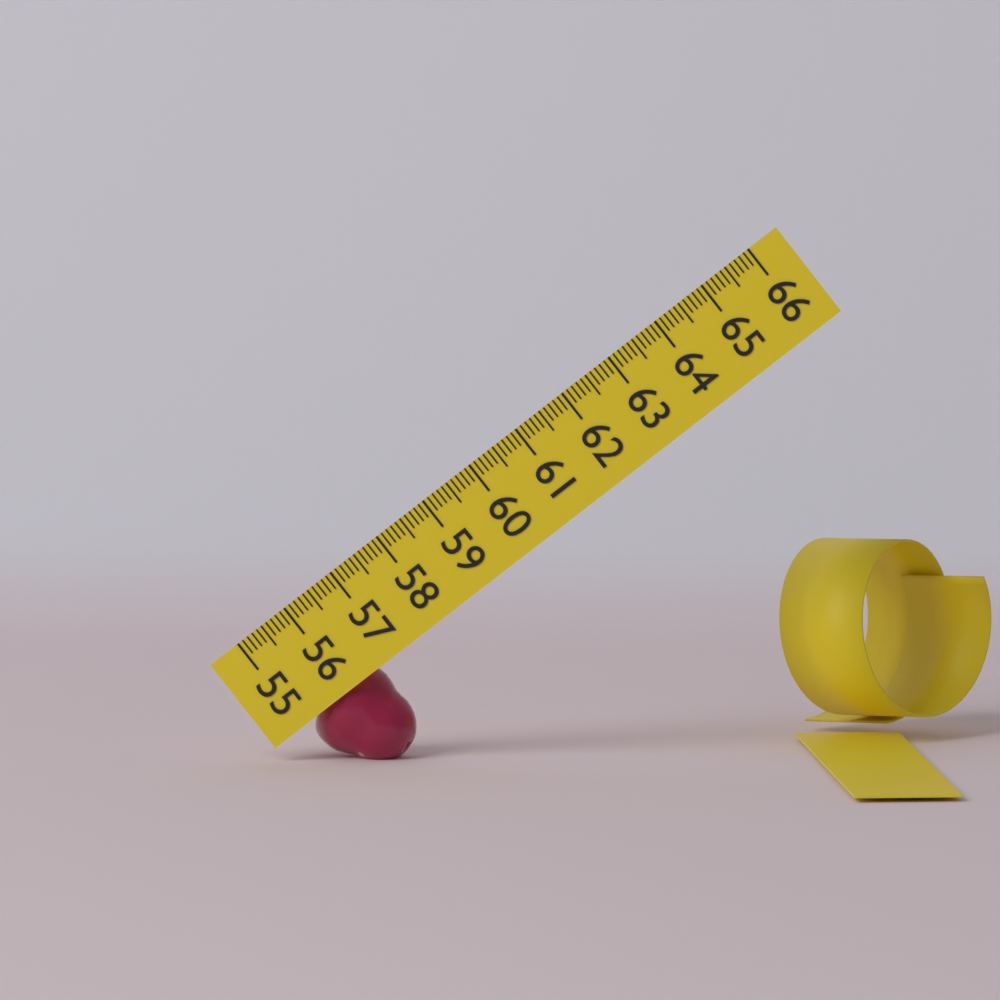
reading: 56.6 (no unit)
